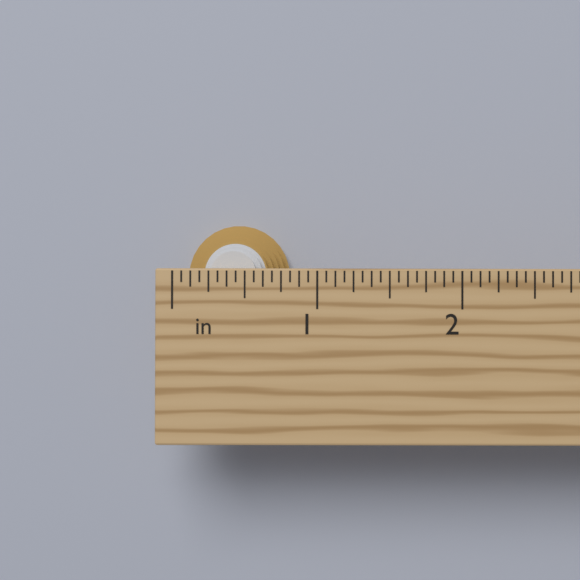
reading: 0.8125 in
